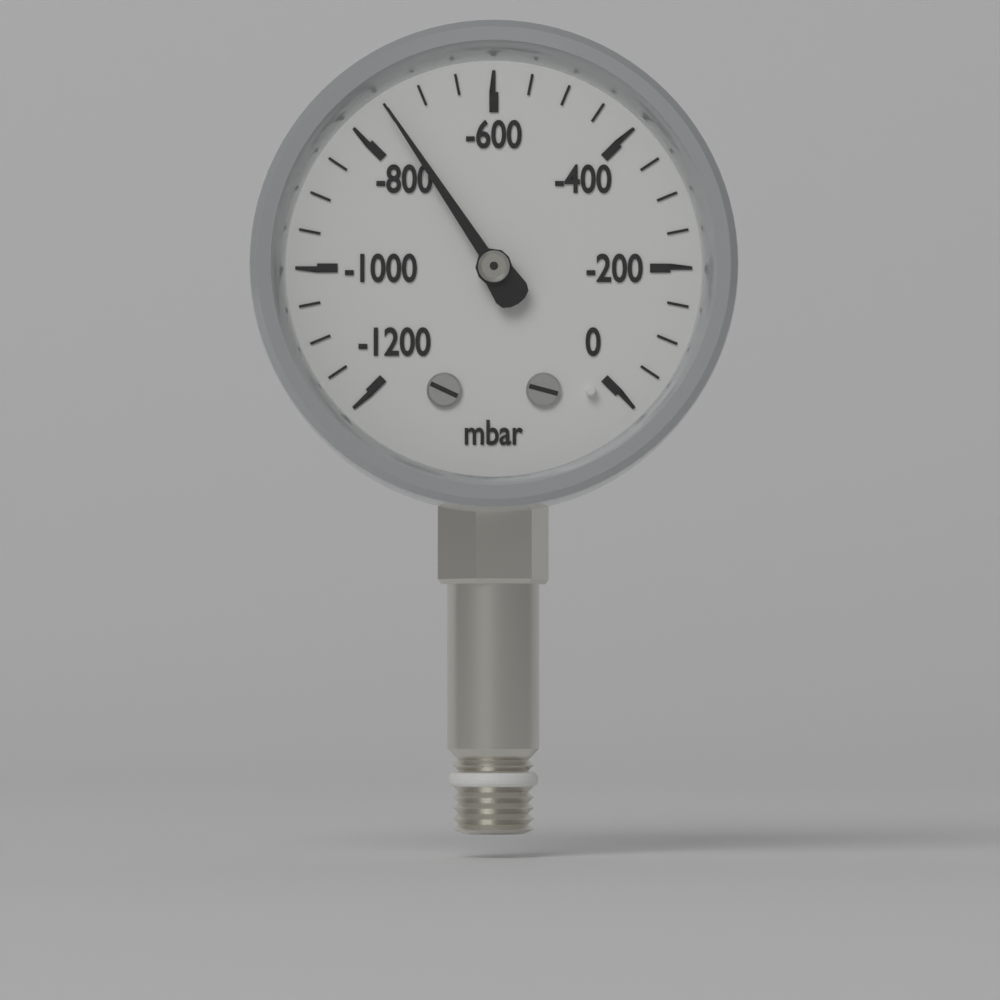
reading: -750 mbar
